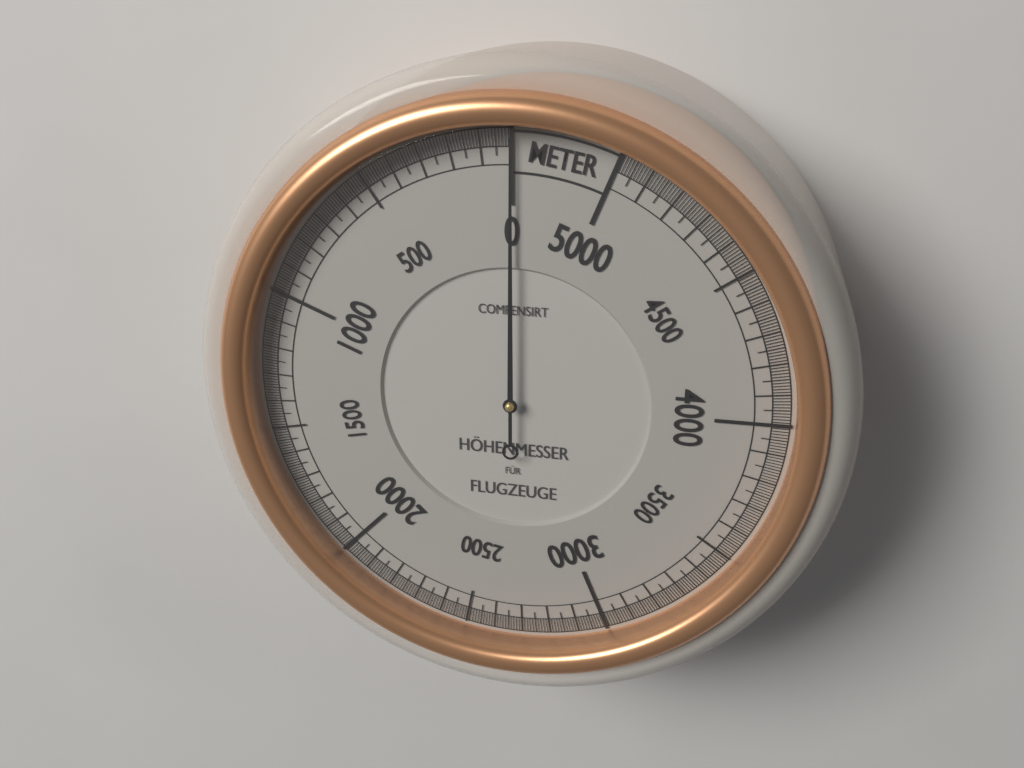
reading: 0 m
